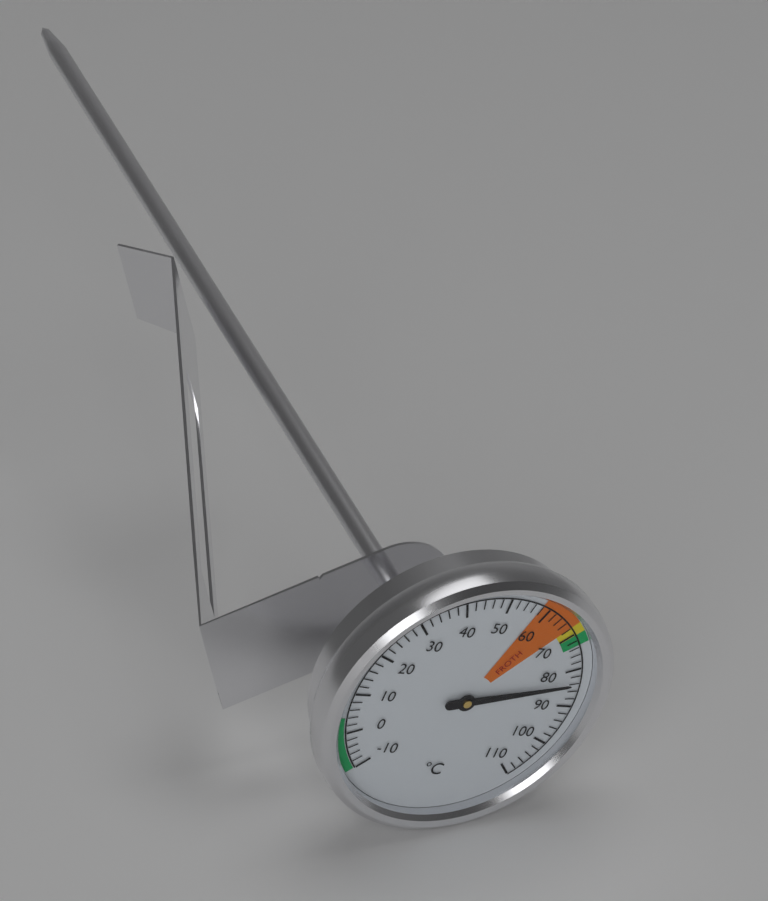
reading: 84 °C
